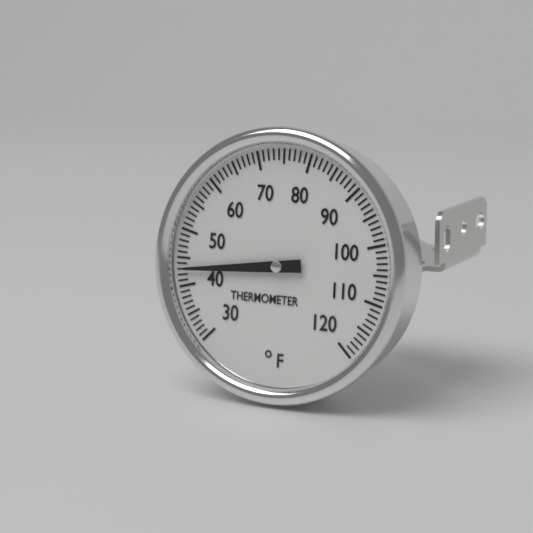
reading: 43 °F
